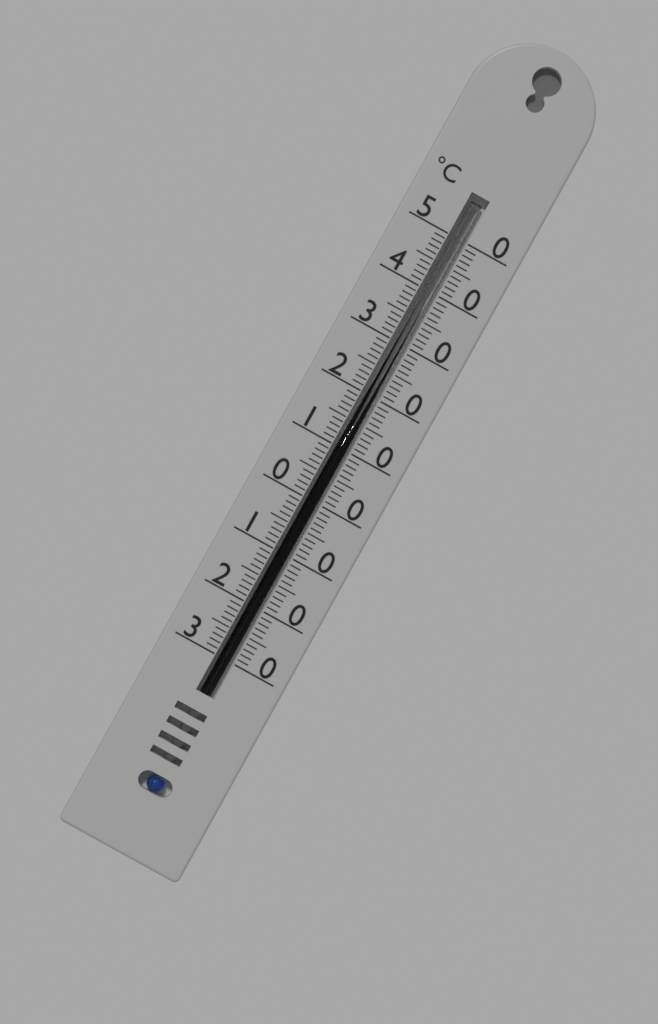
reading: 13 °C
